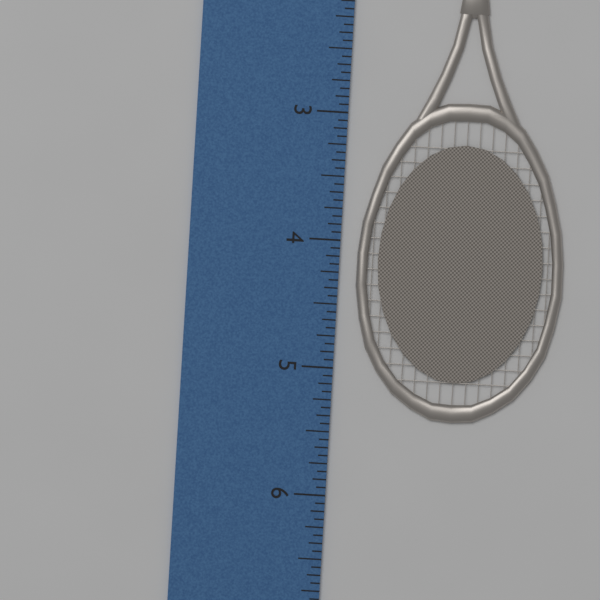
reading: 5.3750 inch
